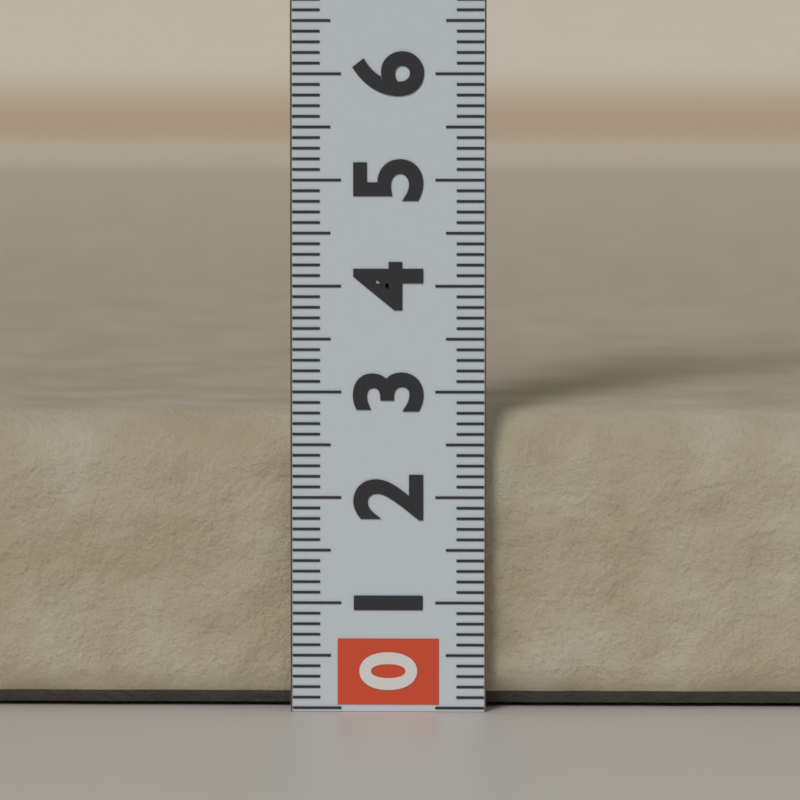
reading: 2.8 (no unit)
